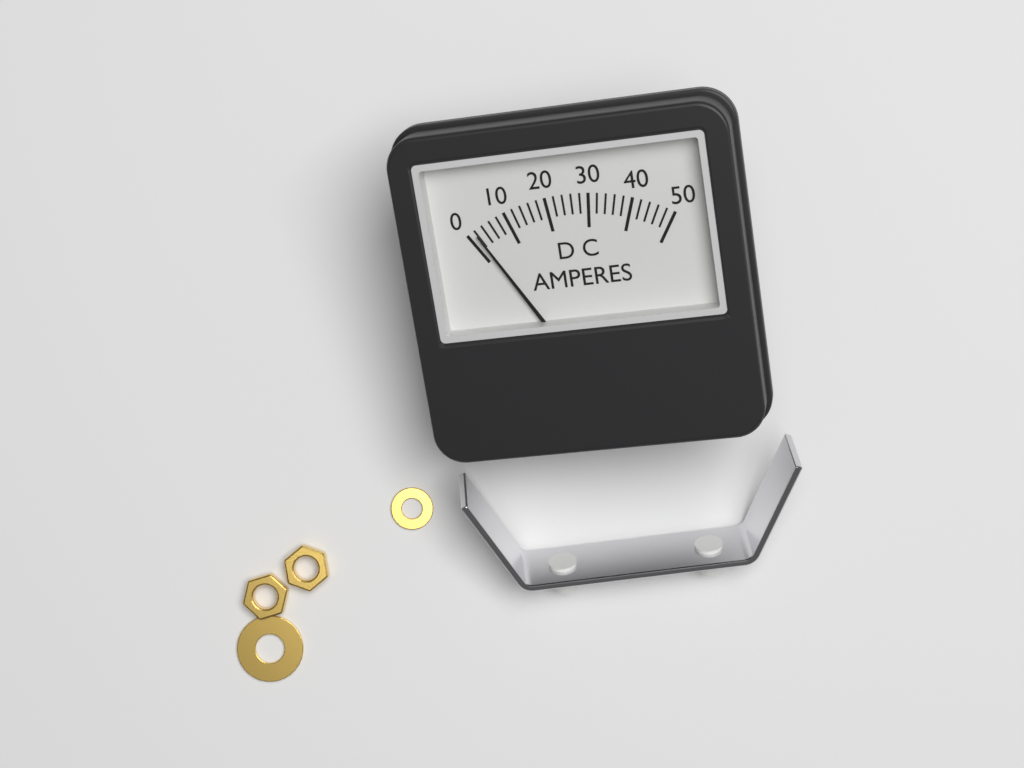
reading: 2 A
